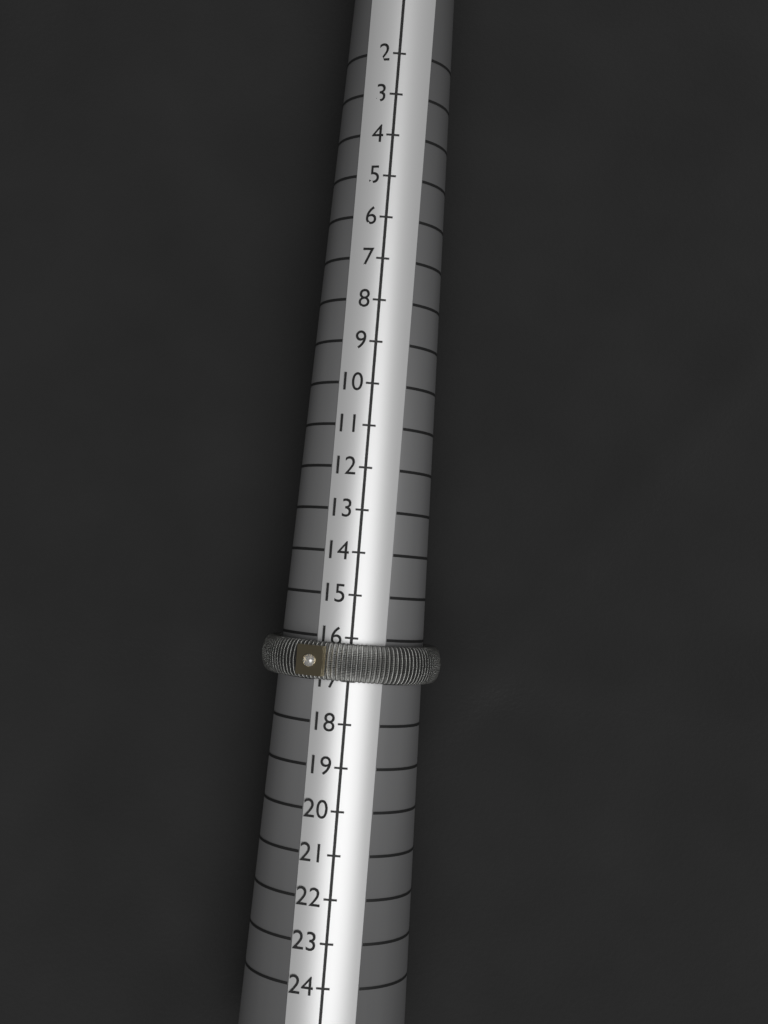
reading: 17 (no unit)
